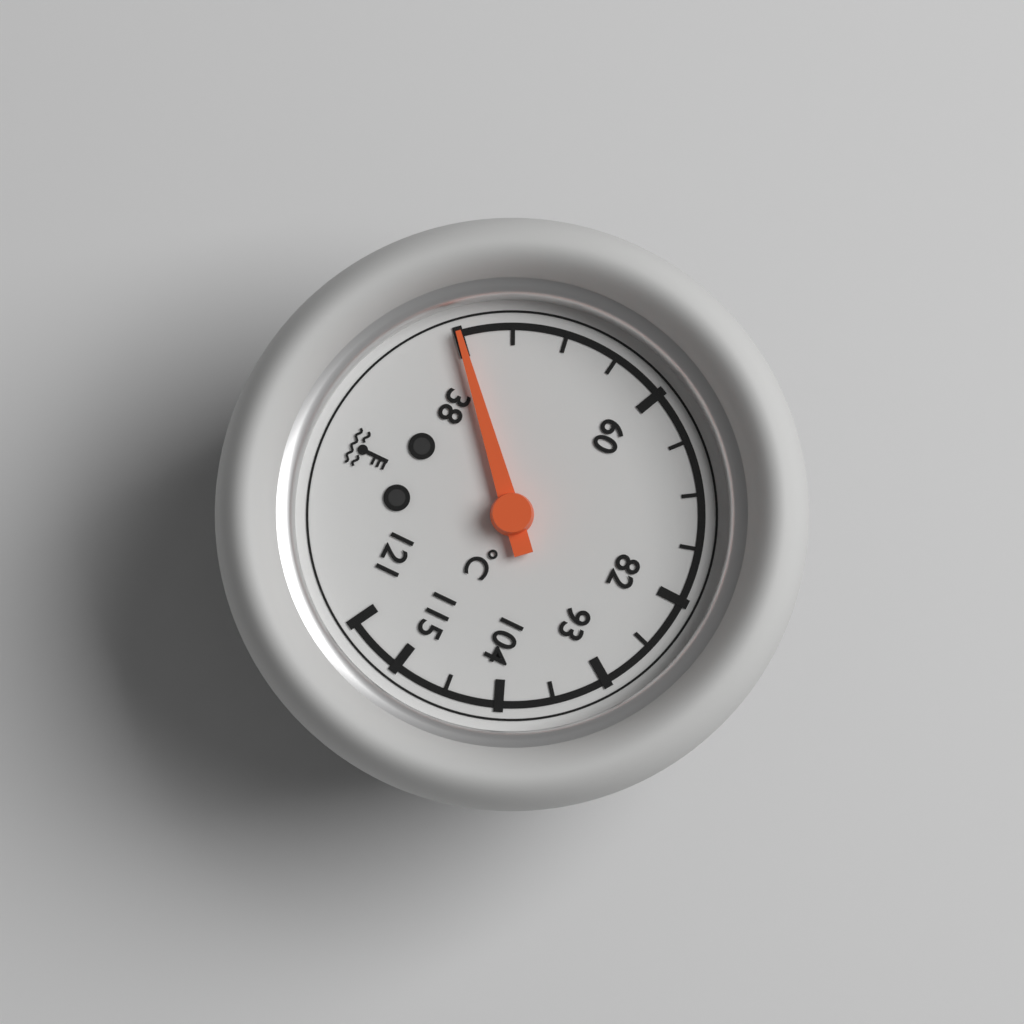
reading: 38.0 °C
